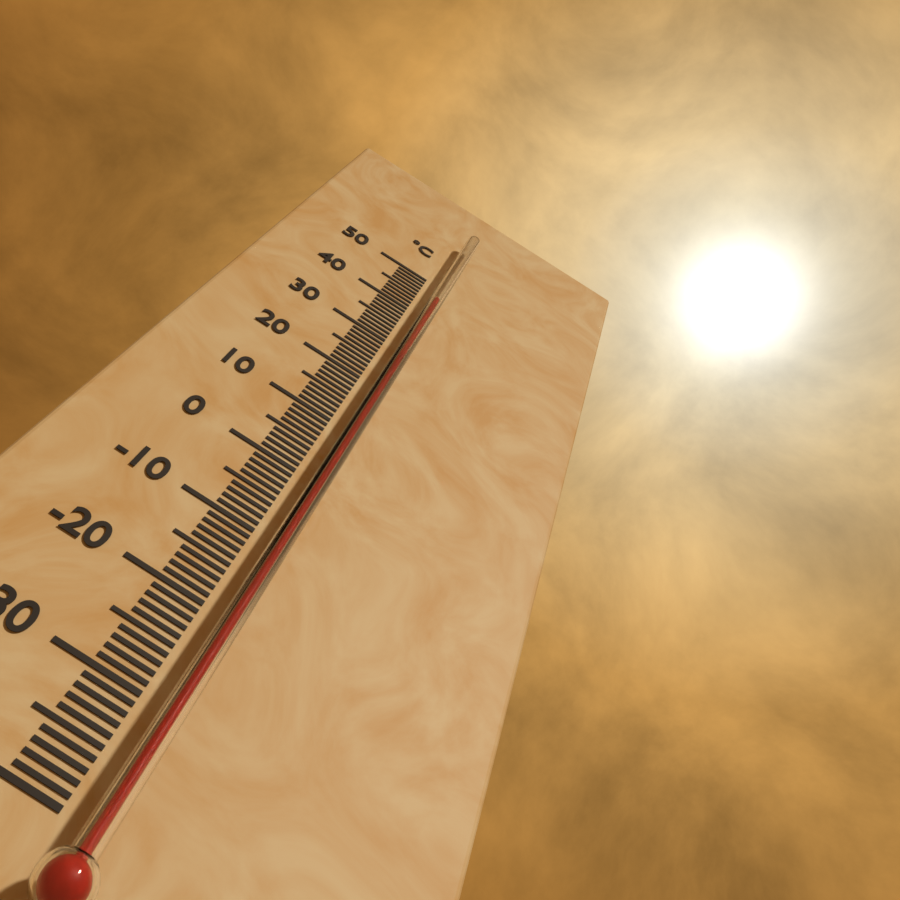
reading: 42 °C
